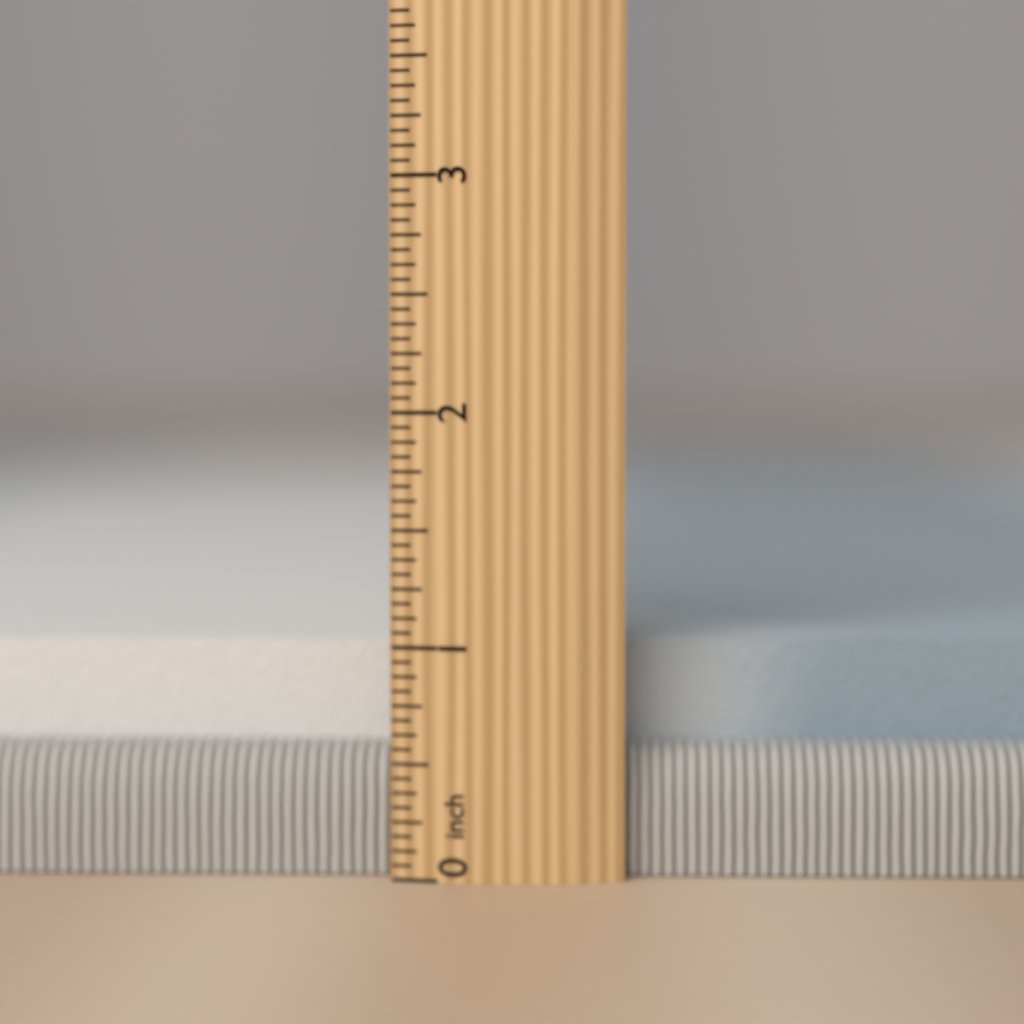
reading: 1.0000 inch
